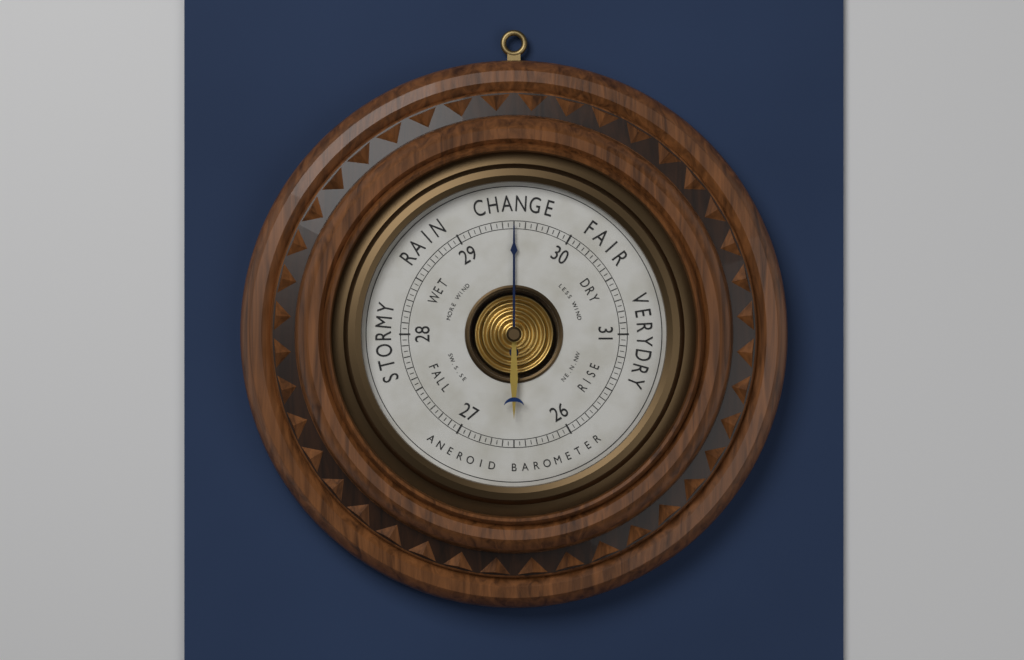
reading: 29.50 (no unit)
